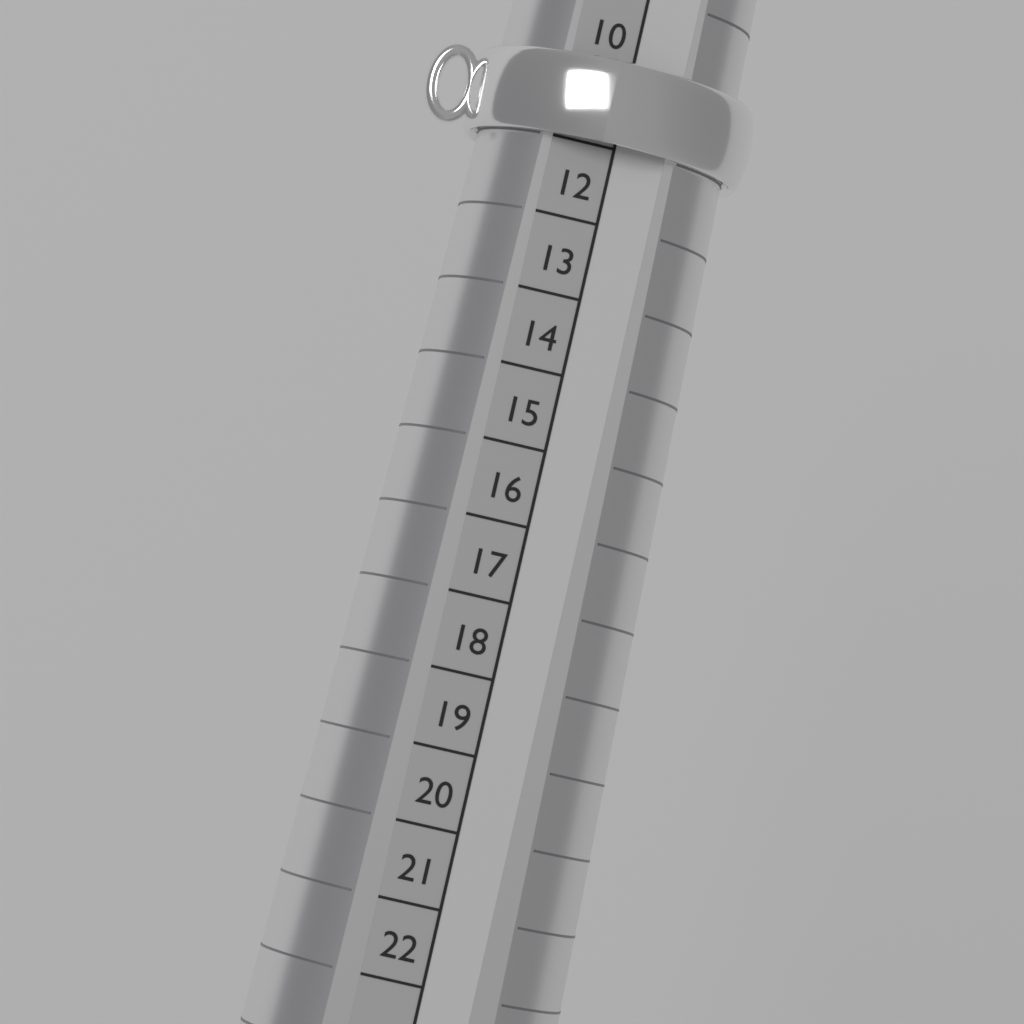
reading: 11 (no unit)
